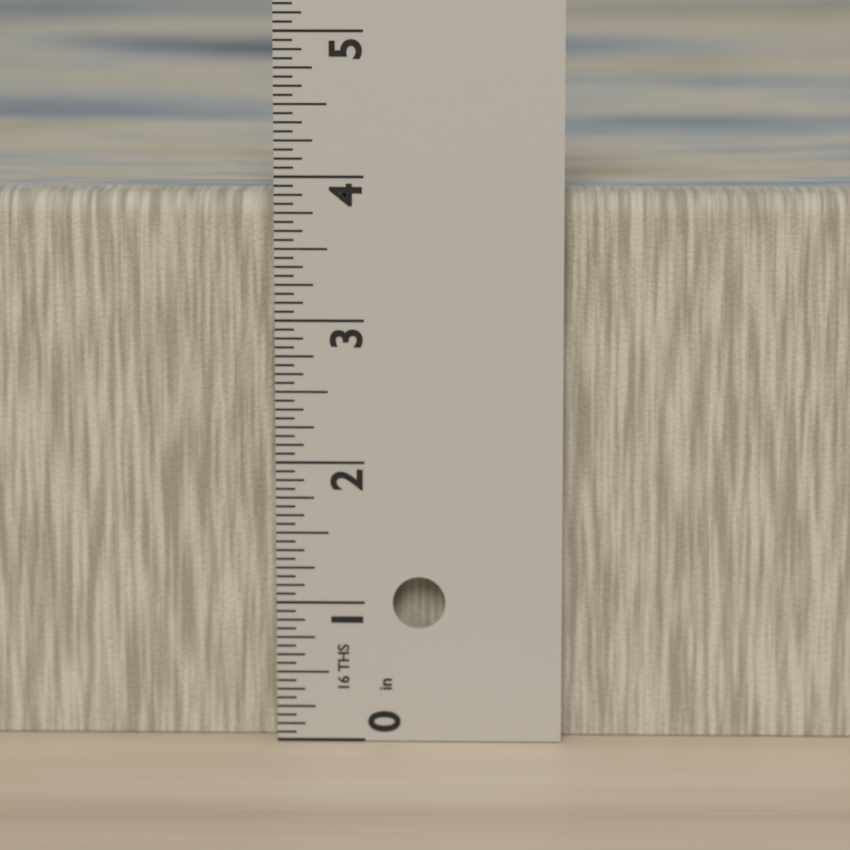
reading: 3.8750 in
